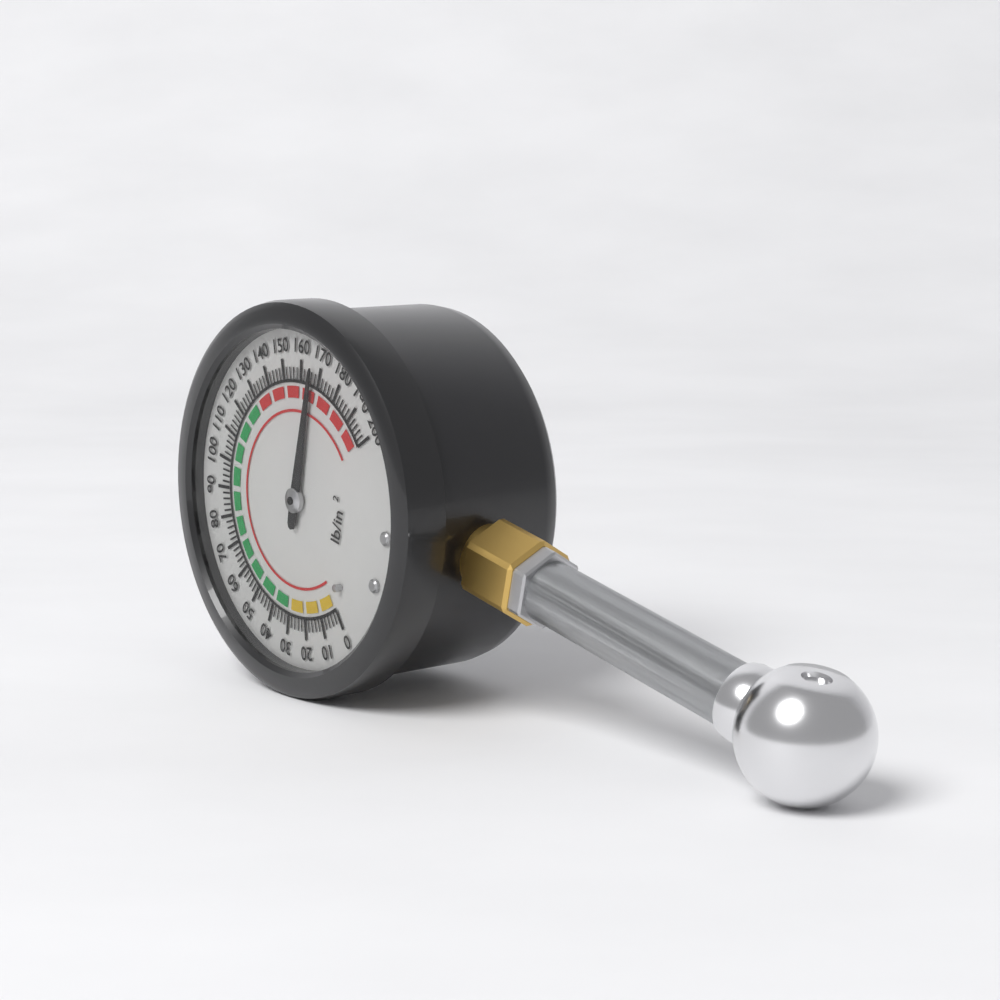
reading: 166 psi
